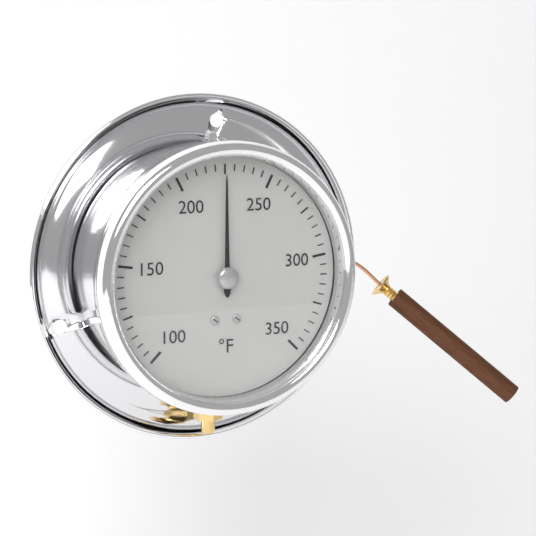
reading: 225 °F
